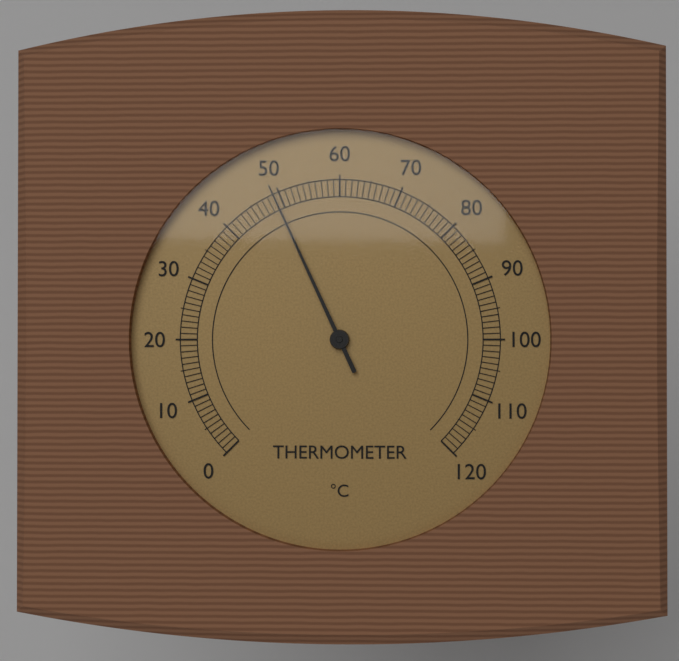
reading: 49 °C
